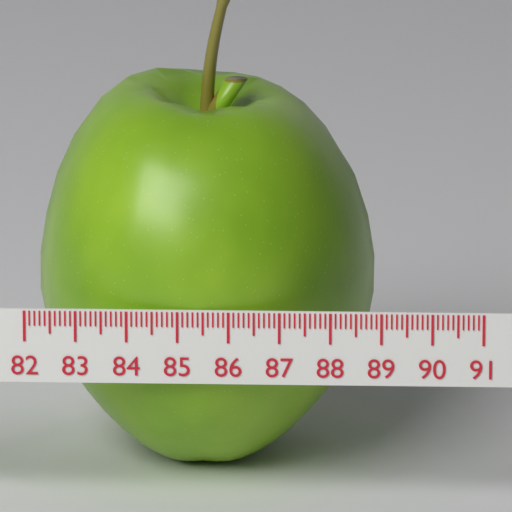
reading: 88.8 (no unit)
